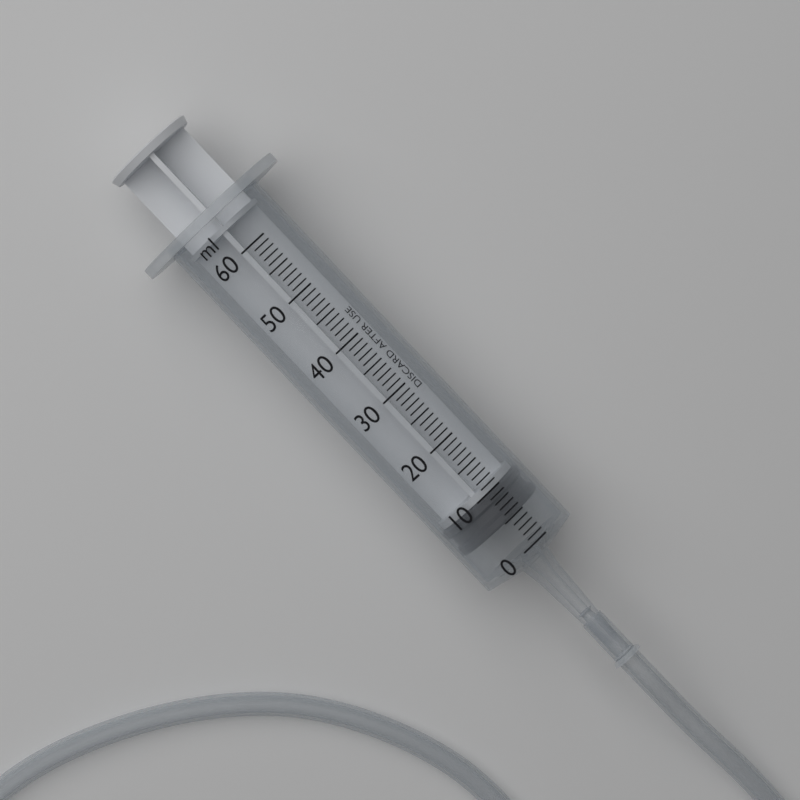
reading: 5 ml
